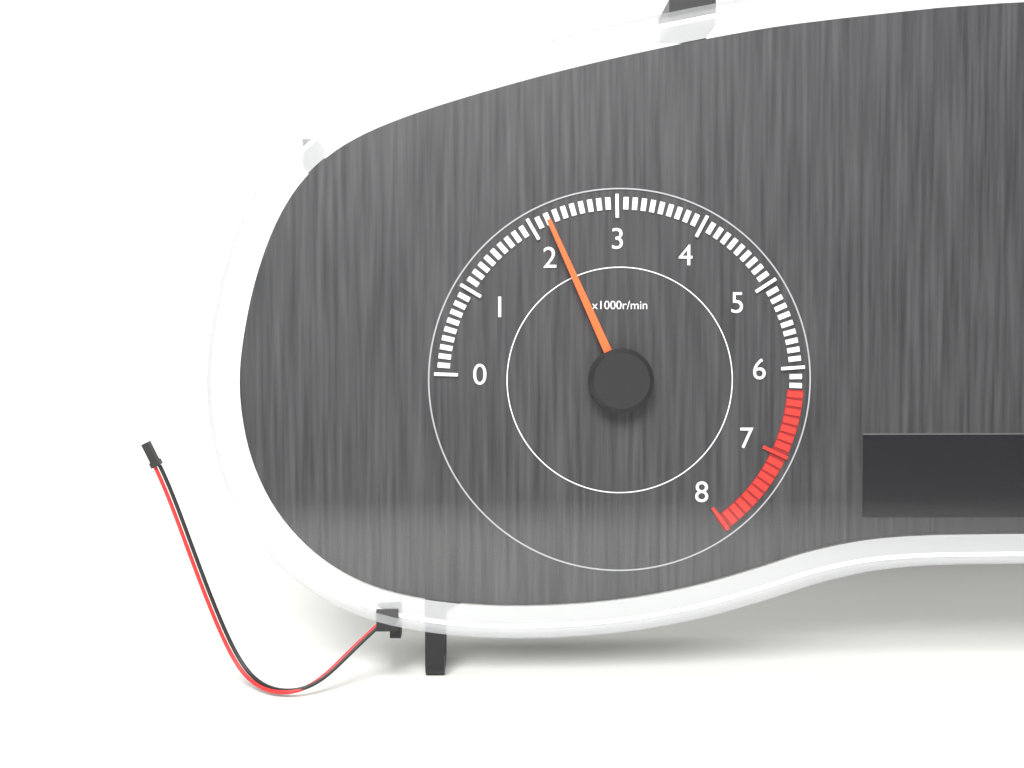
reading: 2200 r/min
